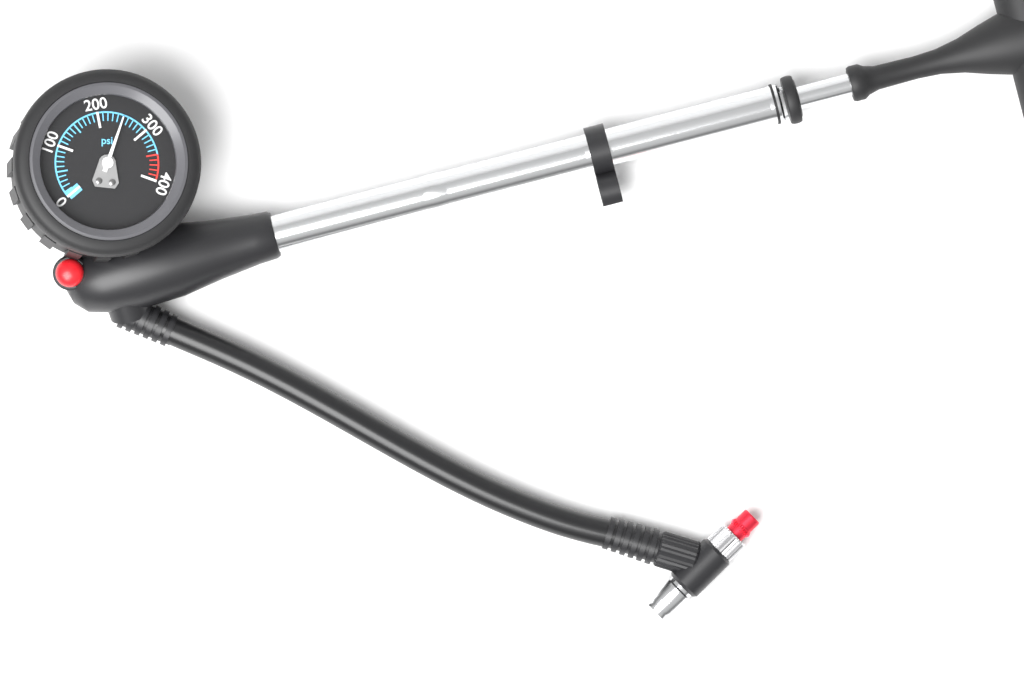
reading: 250 psi
